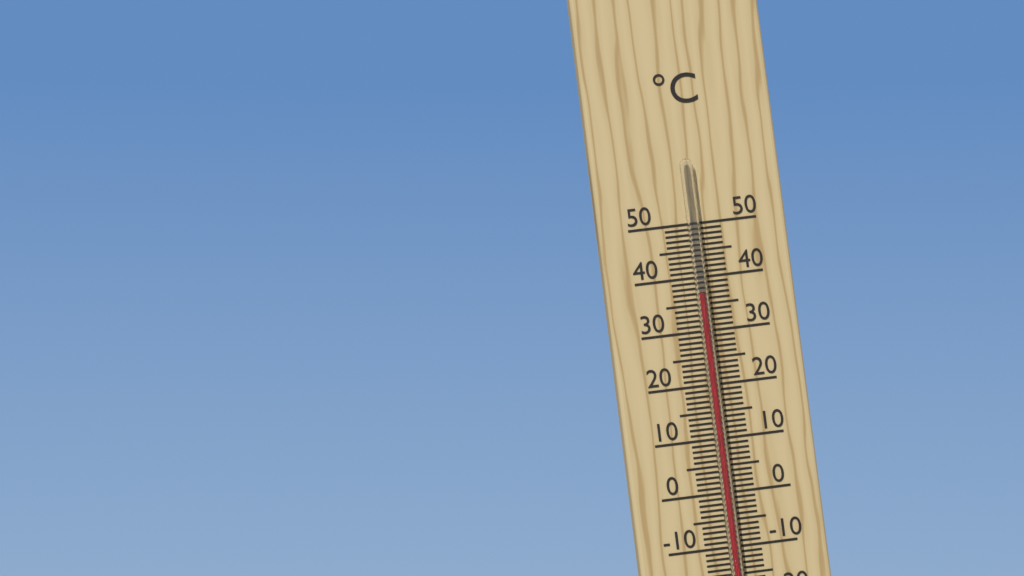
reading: 37 °C
